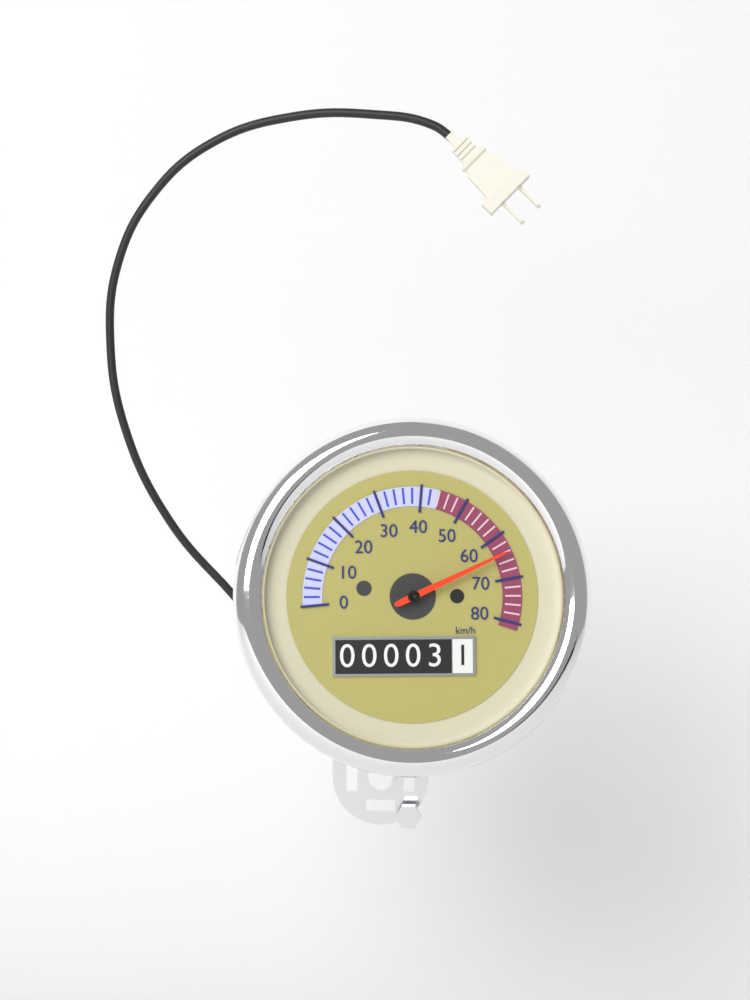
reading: 64 km/h
